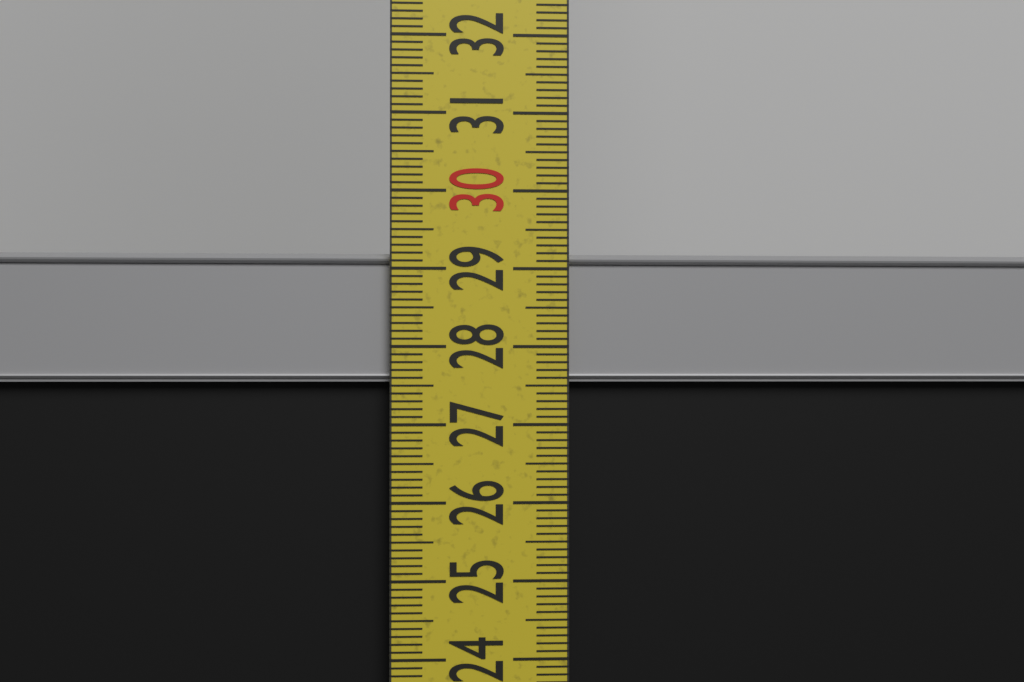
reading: 29.2 cm
